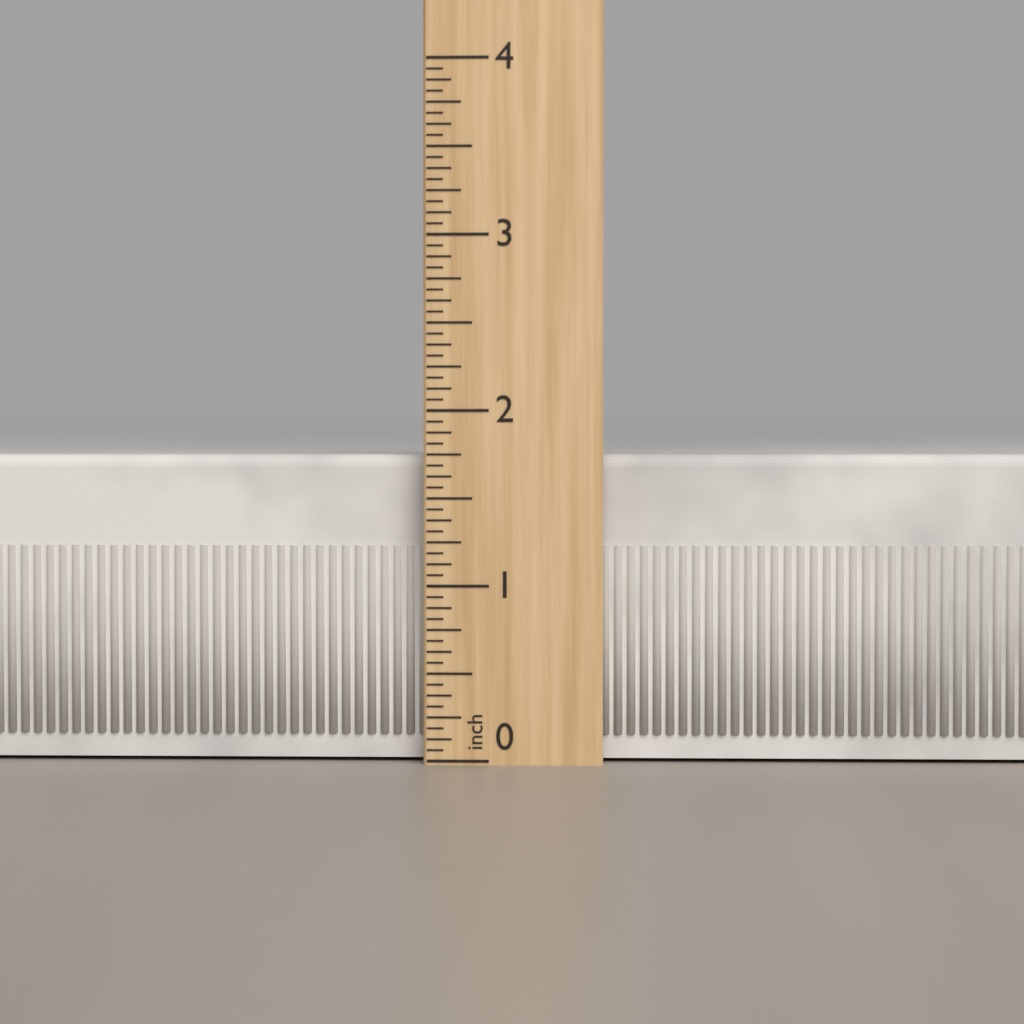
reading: 1.7500 inch
